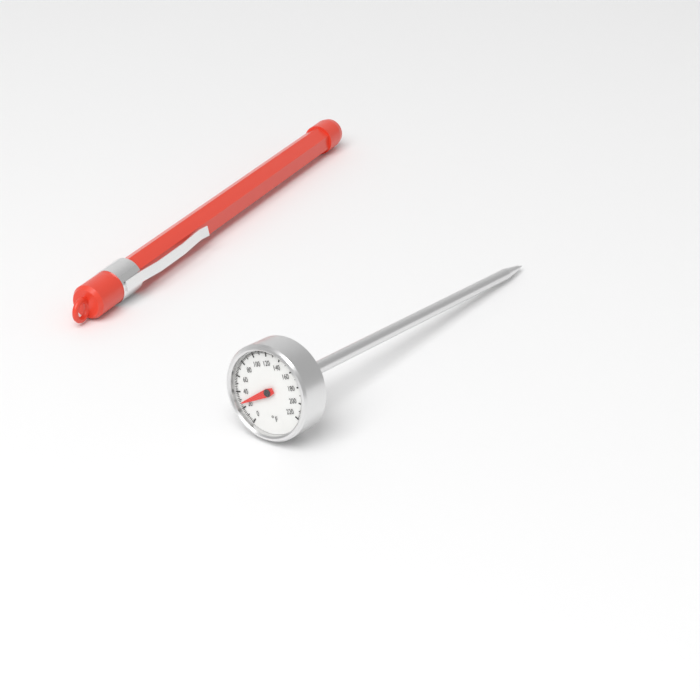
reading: 26 °F
